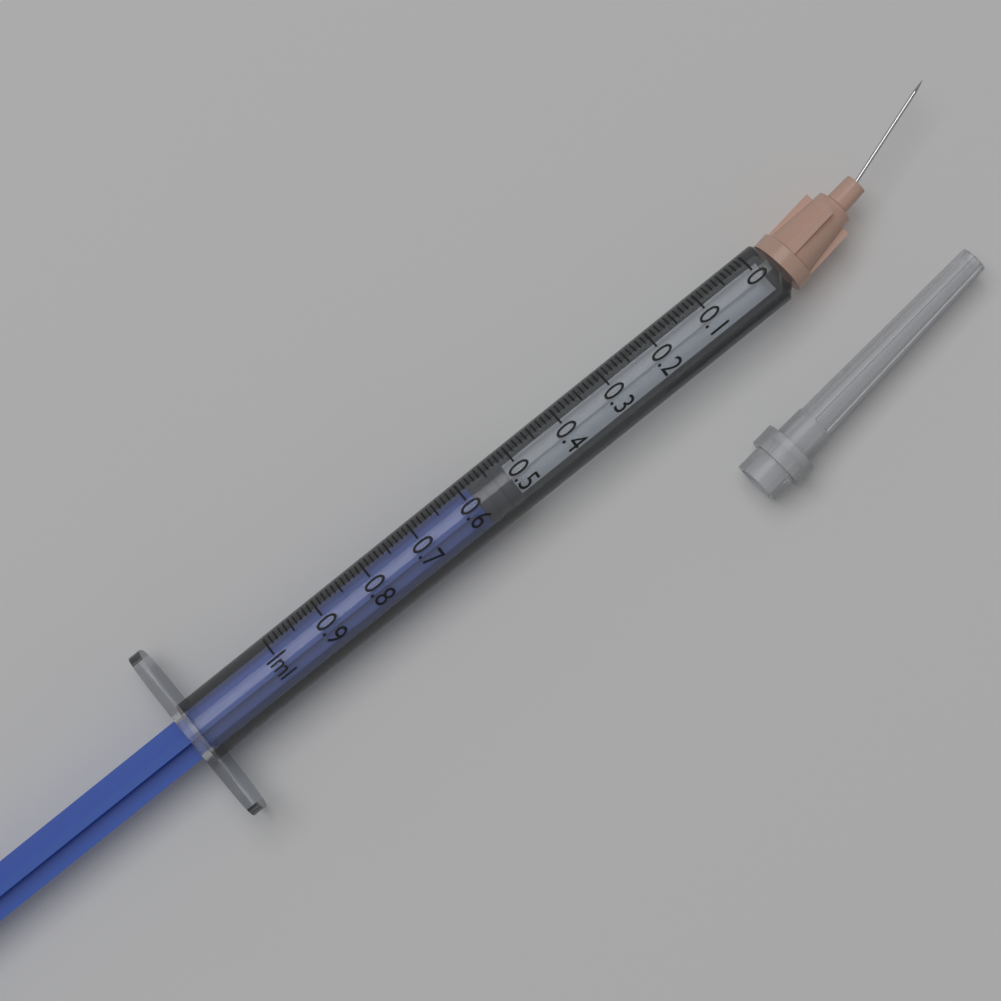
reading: 0.52 ml
